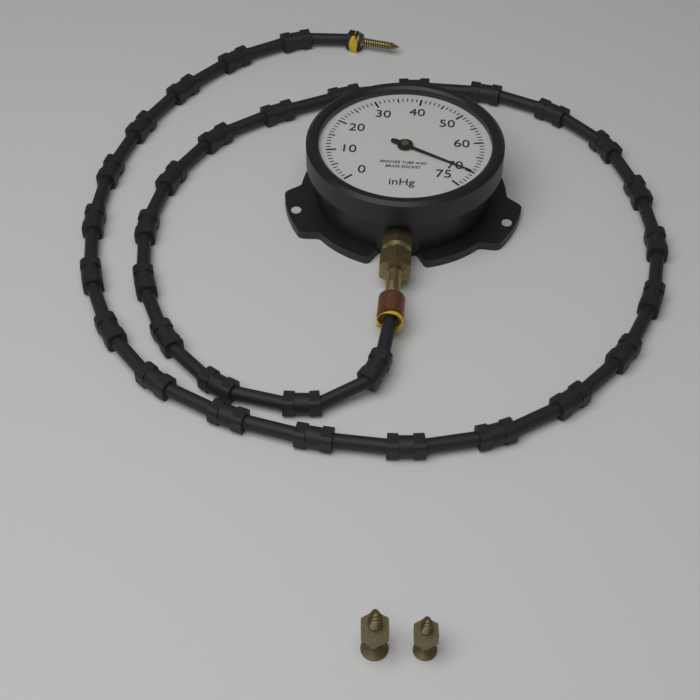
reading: 70 inHg
